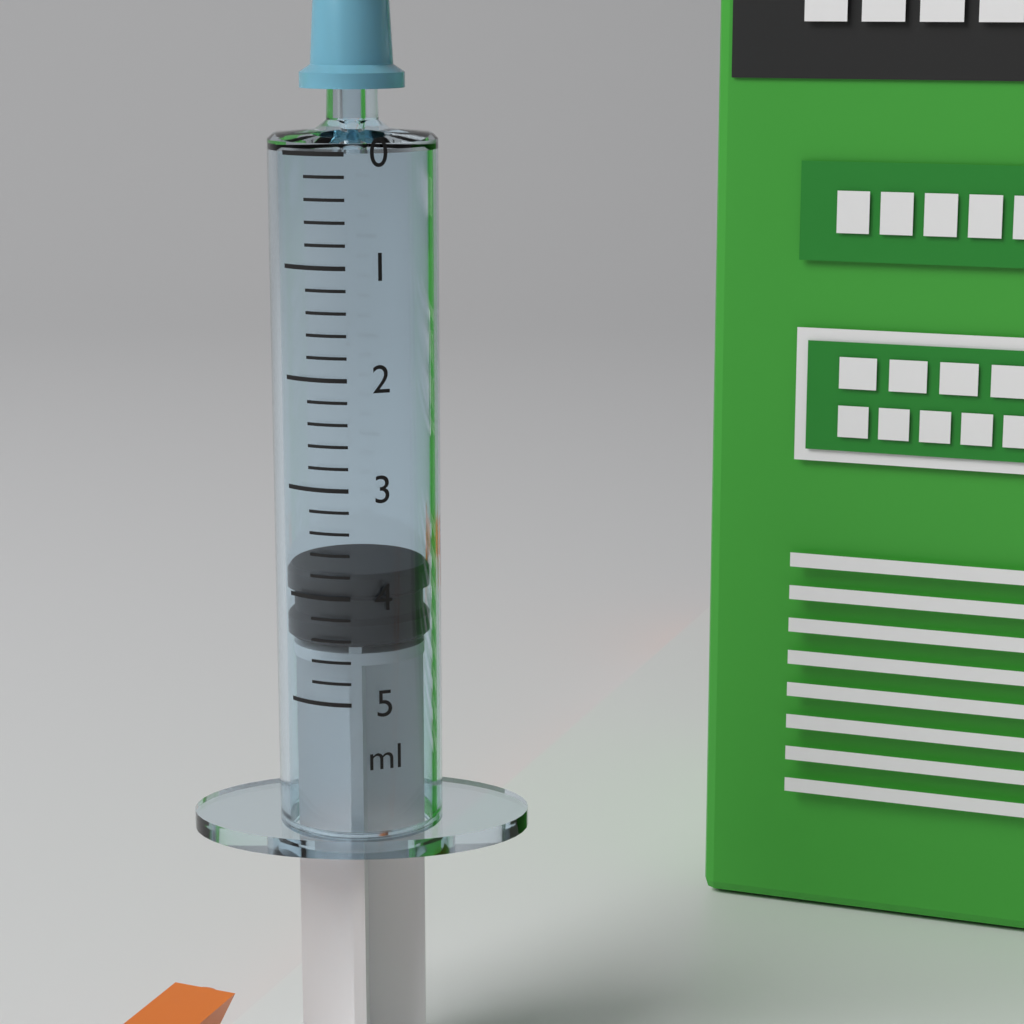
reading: 3.8 ml
